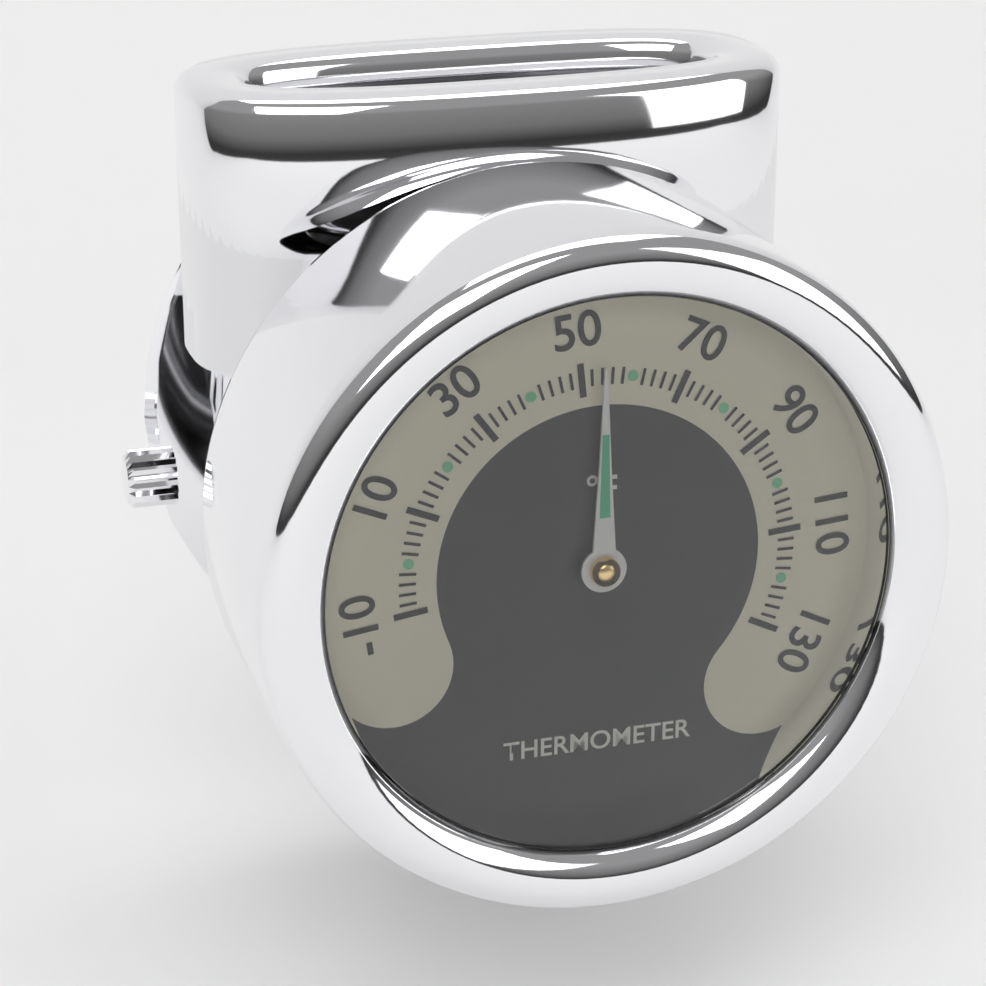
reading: 54 °F
